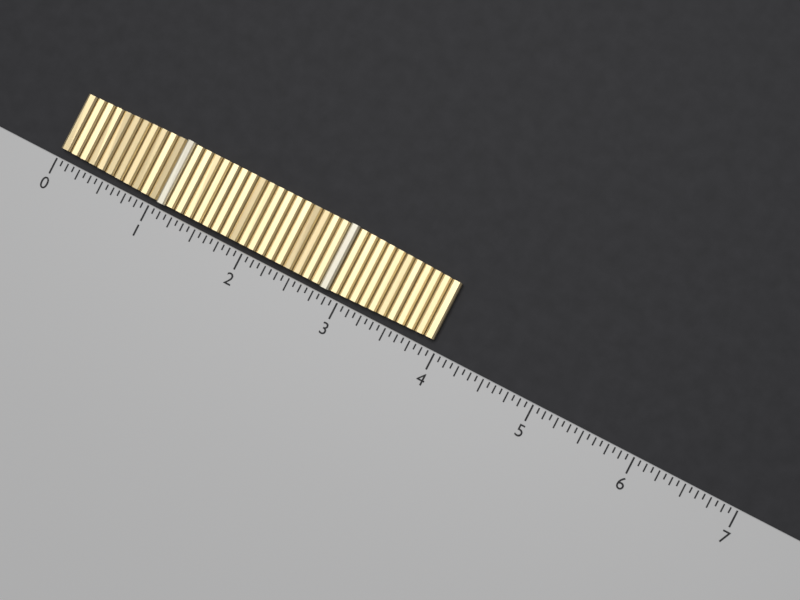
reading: 3.9375 (no unit)
